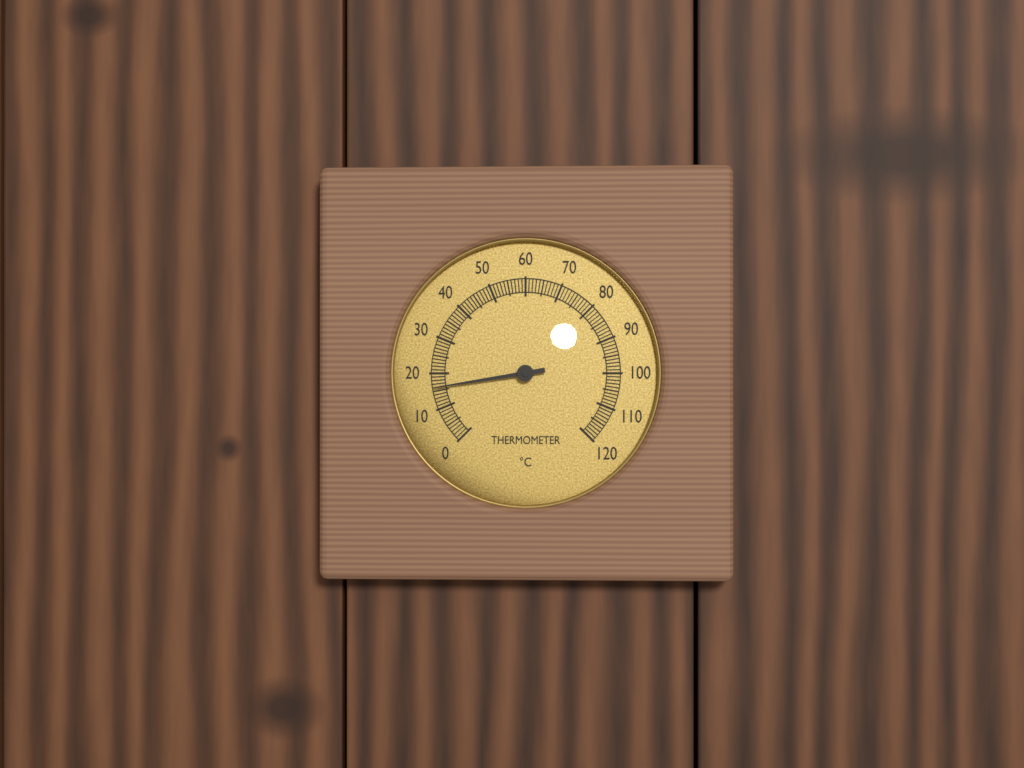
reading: 16 °C
